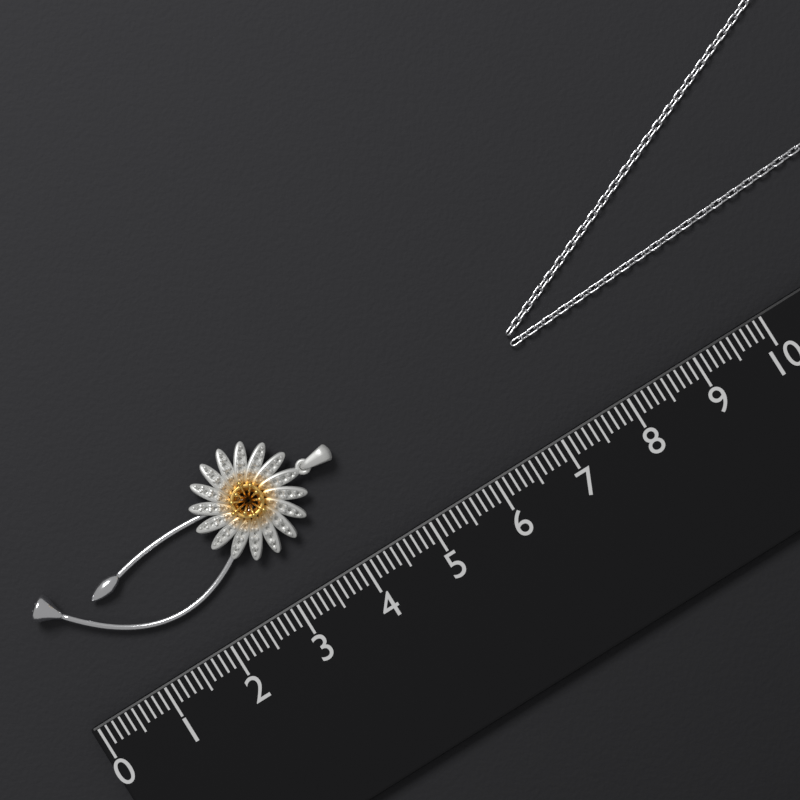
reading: 4.4 (no unit)
